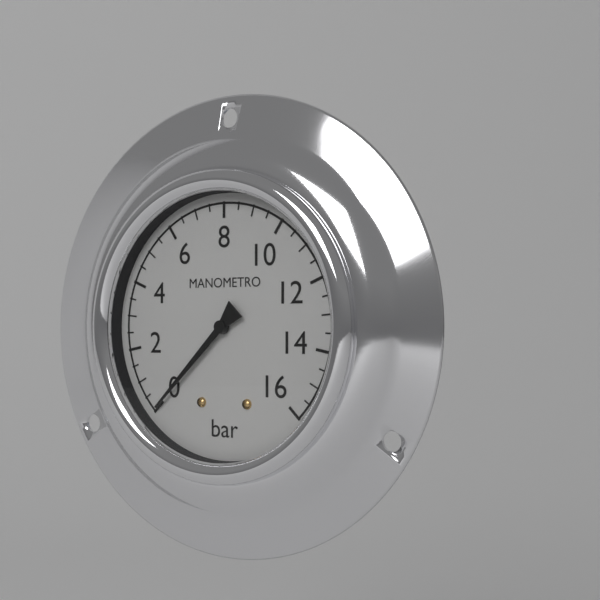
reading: 0.0 bar
